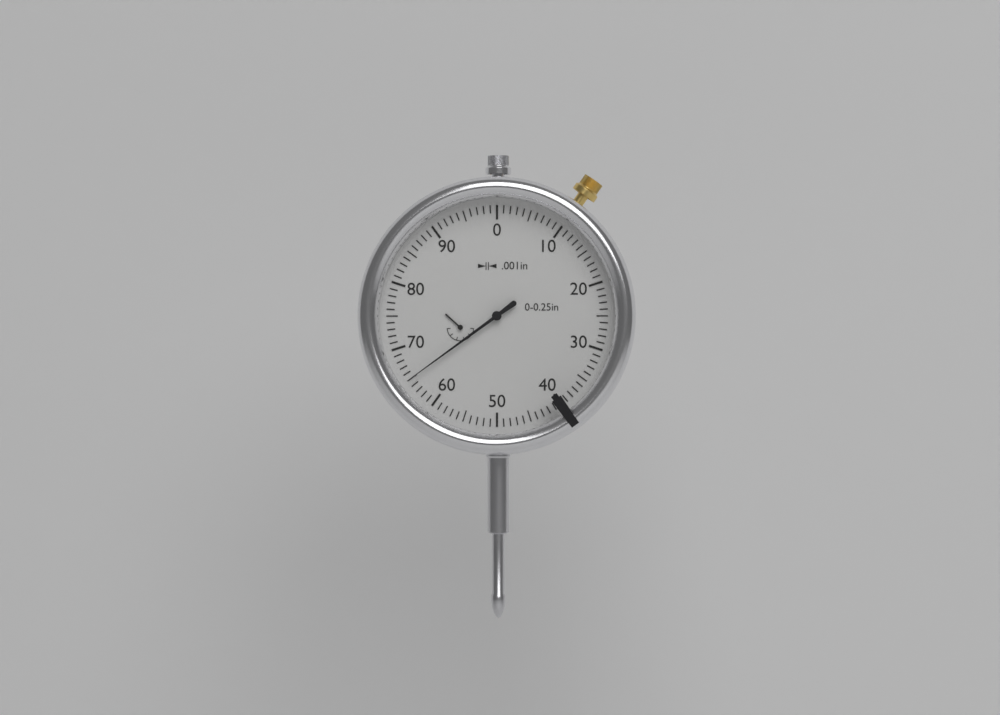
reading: 0.065 in
